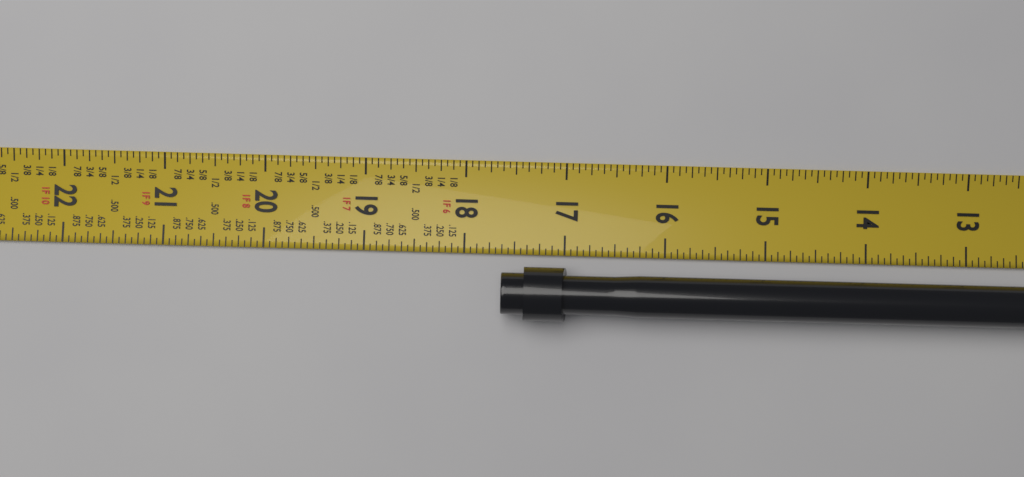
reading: 17.6250 in
